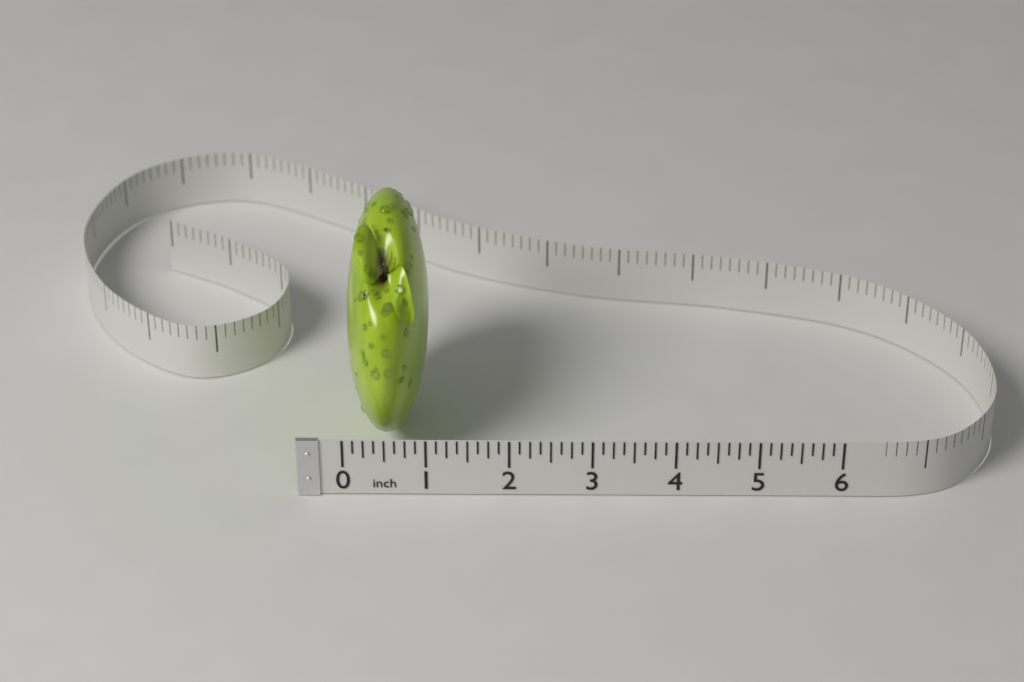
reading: 1.000 in
